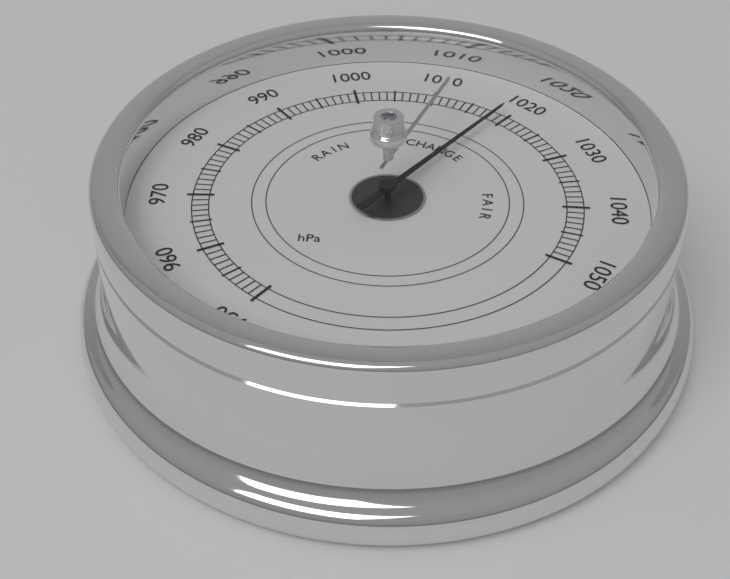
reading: 1019 hPa
